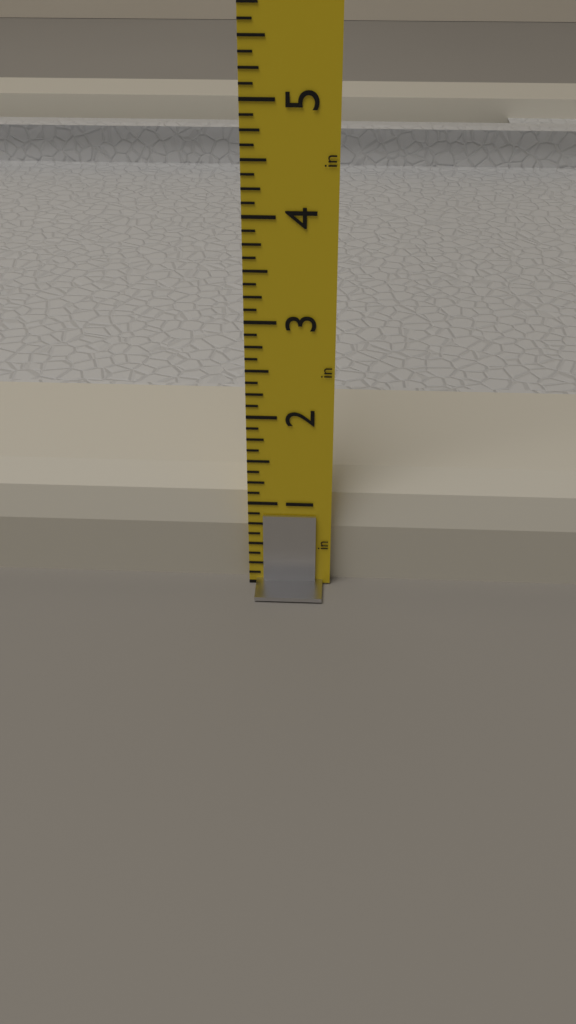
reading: 1.125 in
